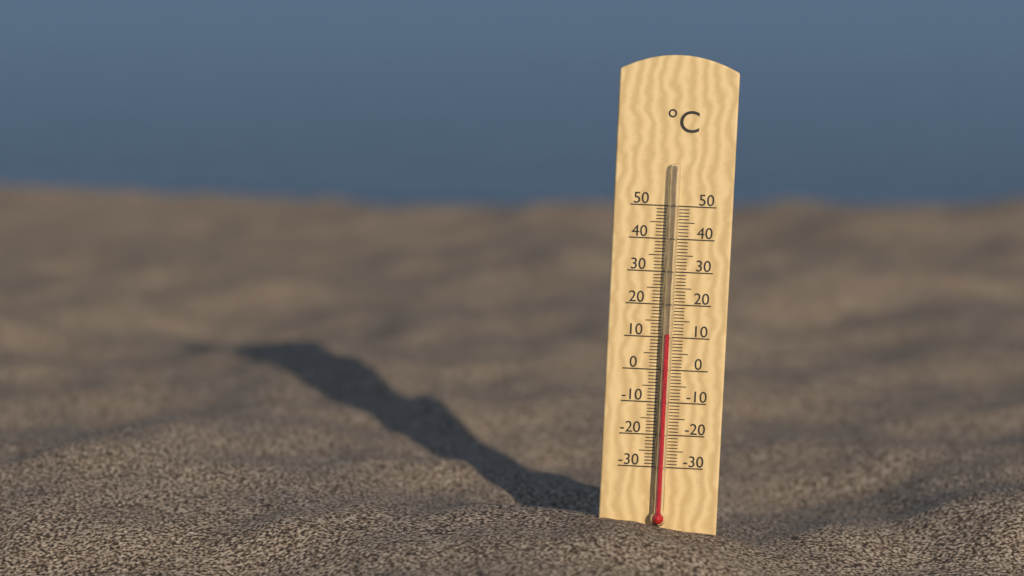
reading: 11 °C
